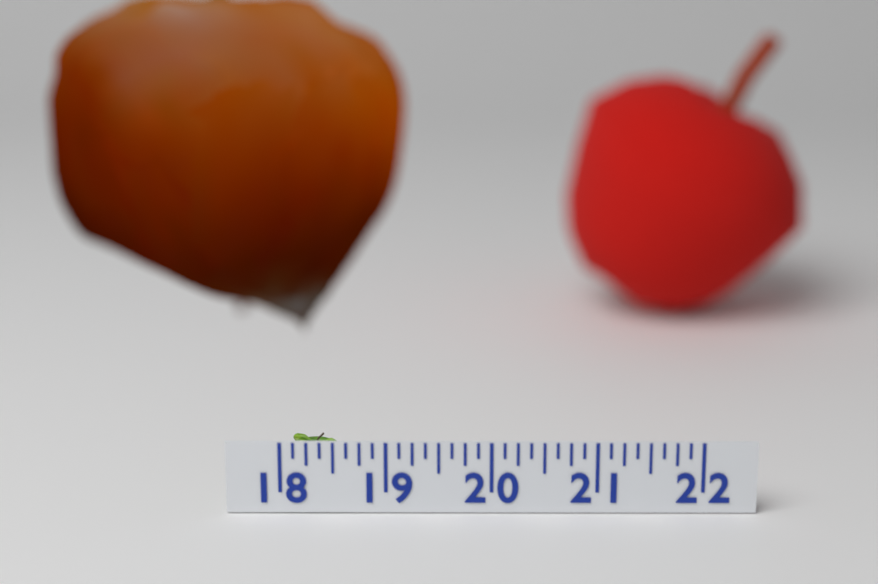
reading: 18.625 (no unit)
